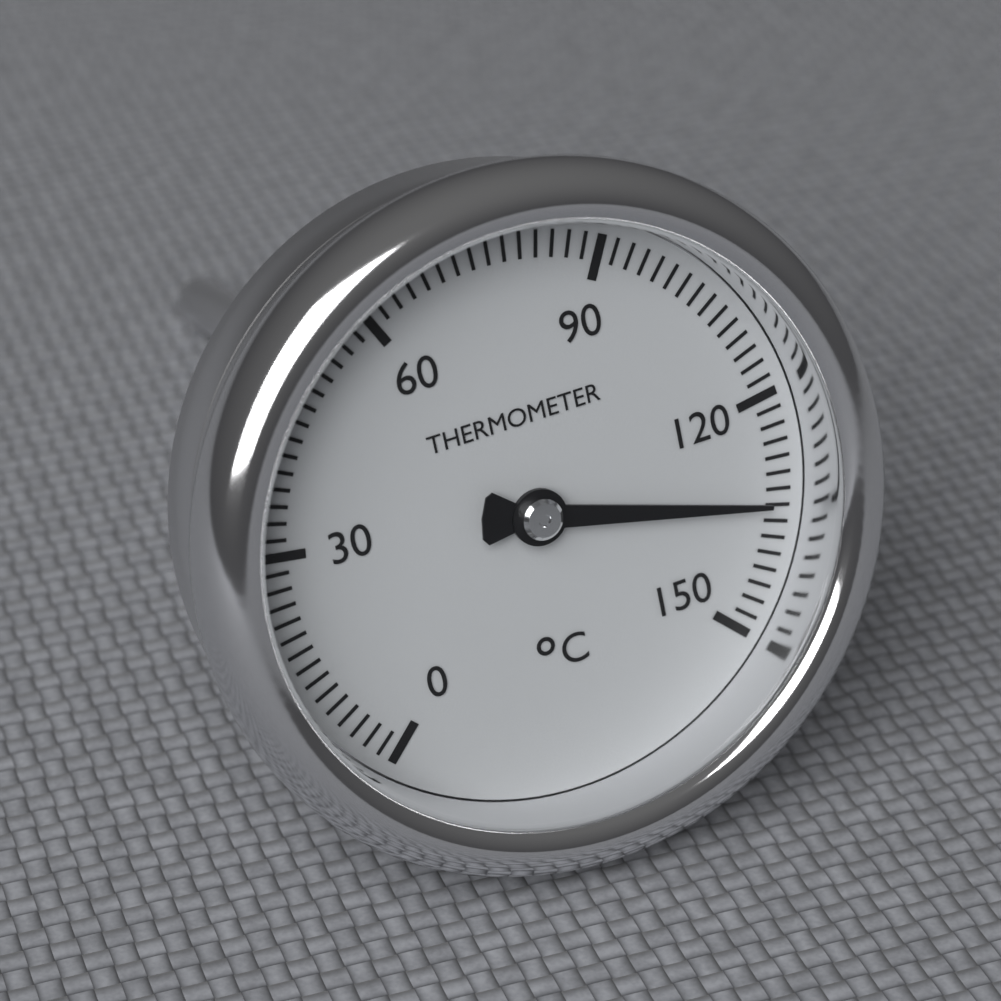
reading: 134 °C
